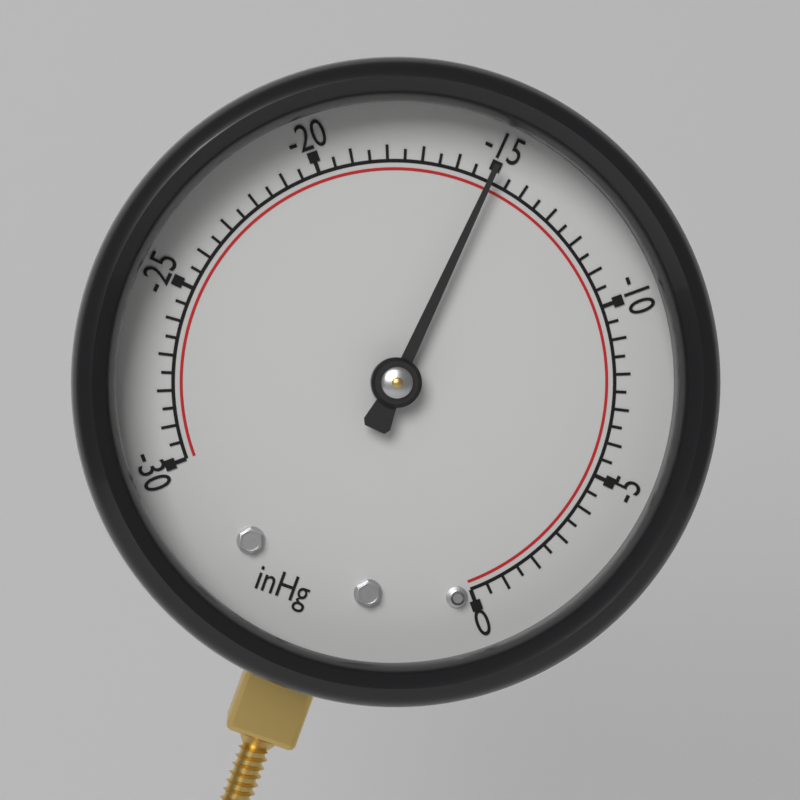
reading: -15.0 inHg
